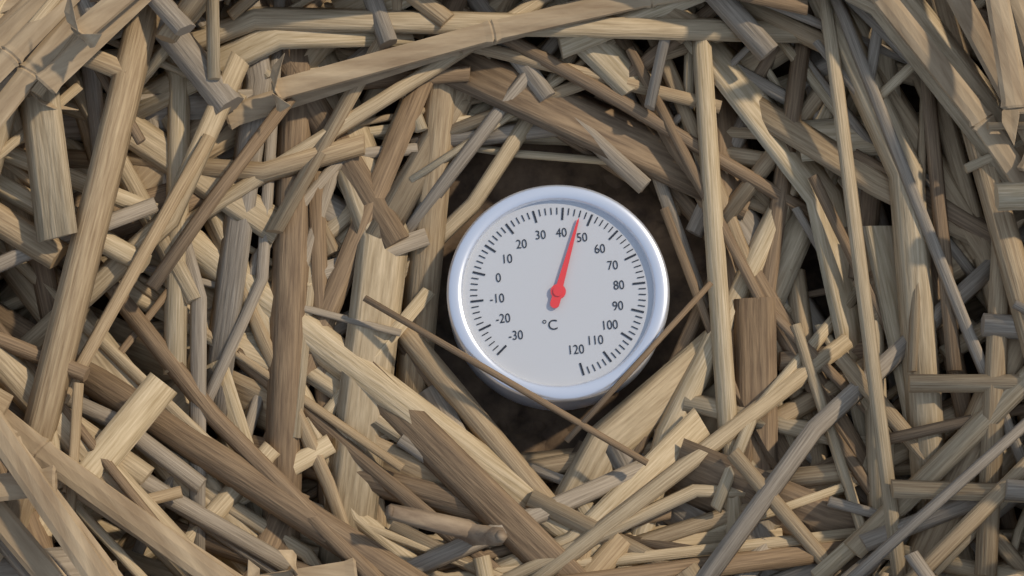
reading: 46 °C
